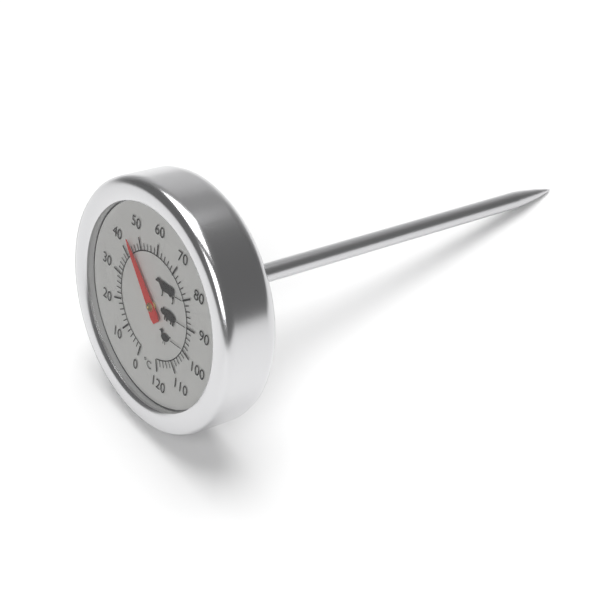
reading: 44 °C
